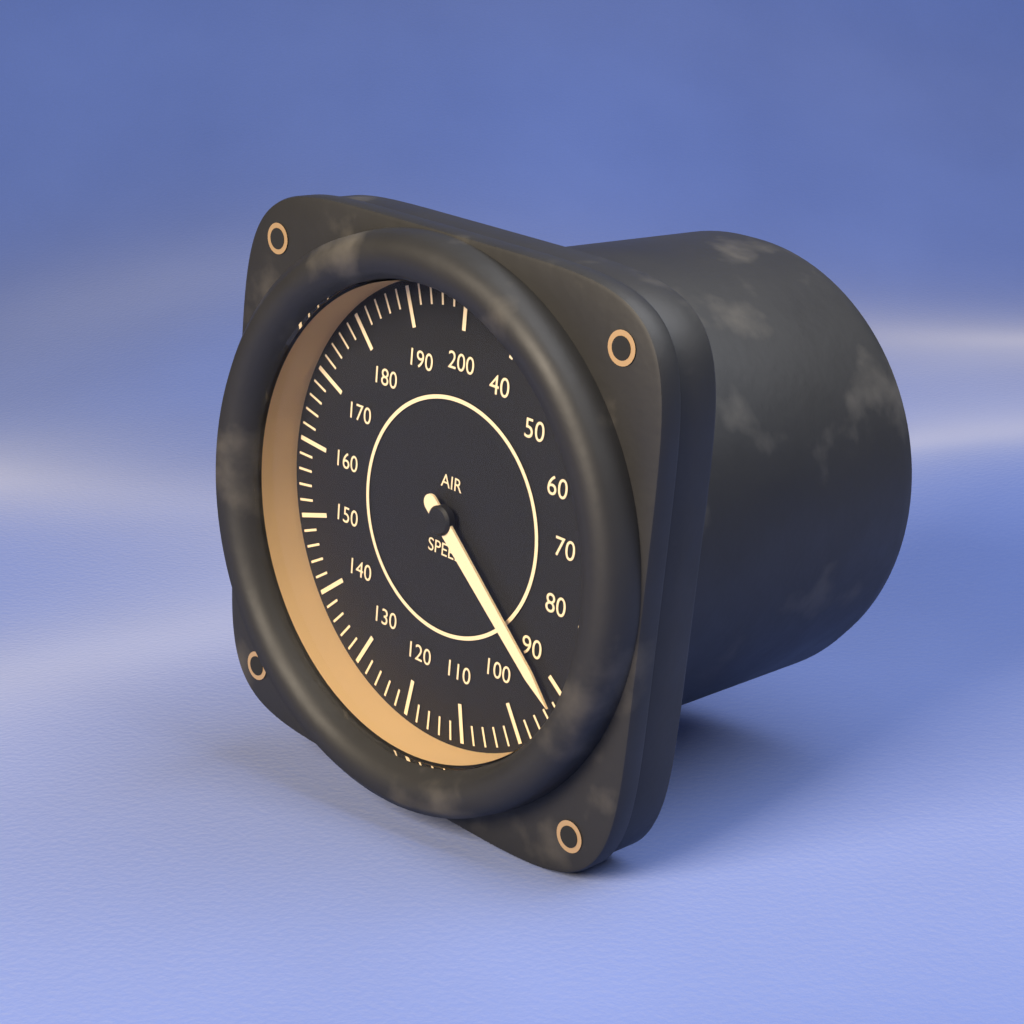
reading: 92 (no unit)
